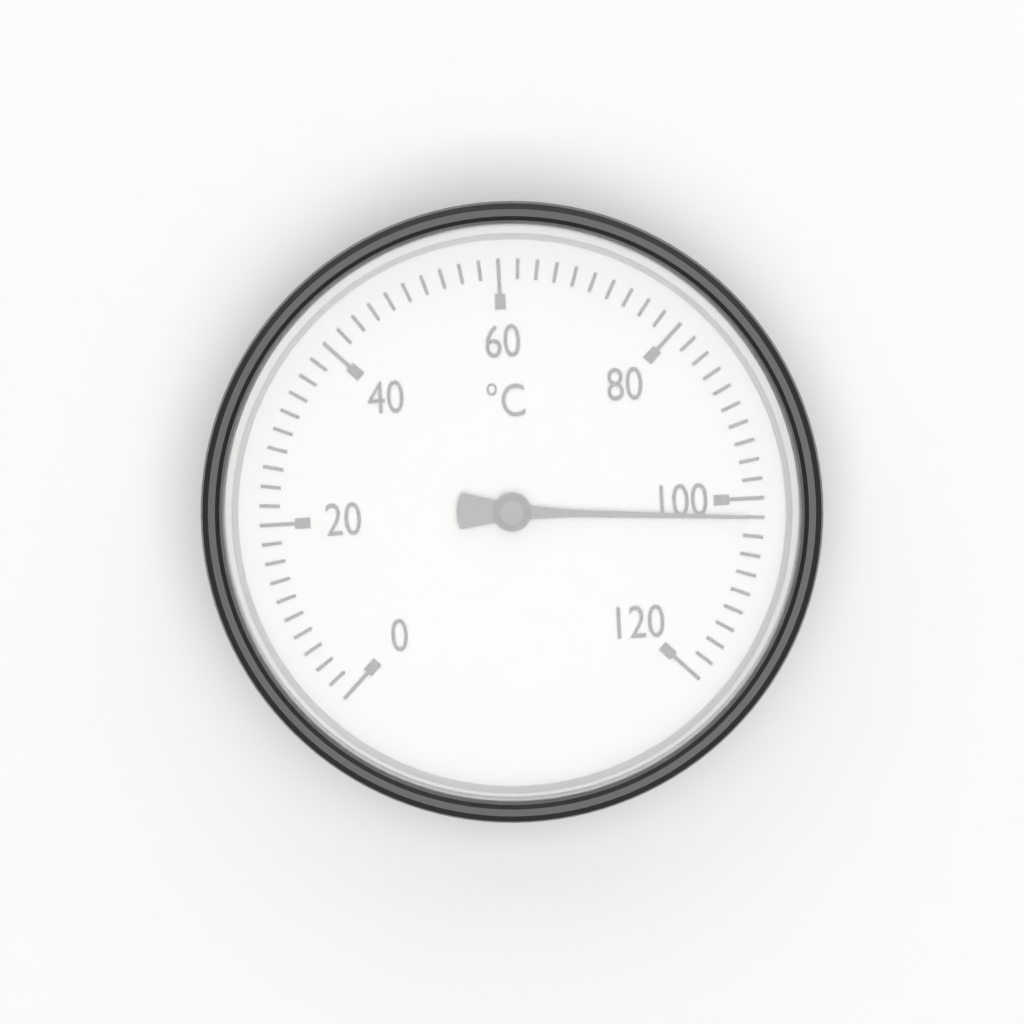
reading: 102 °C
